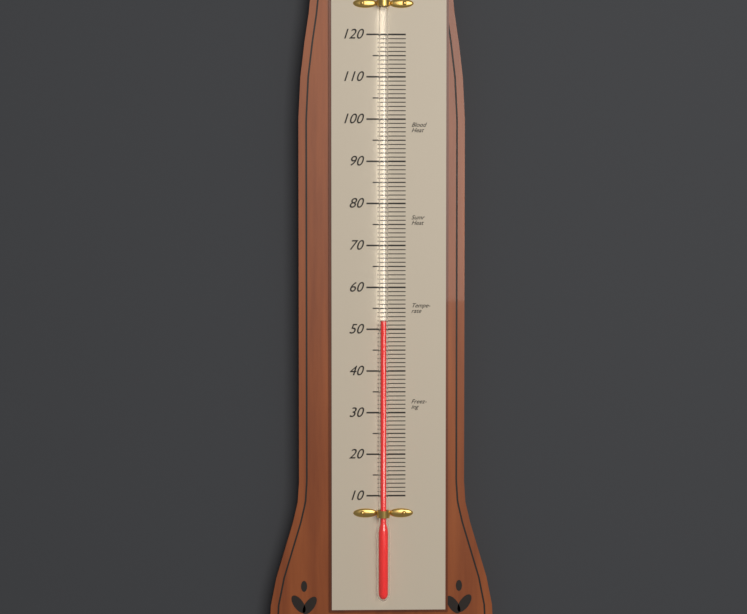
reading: 52 (no unit)
